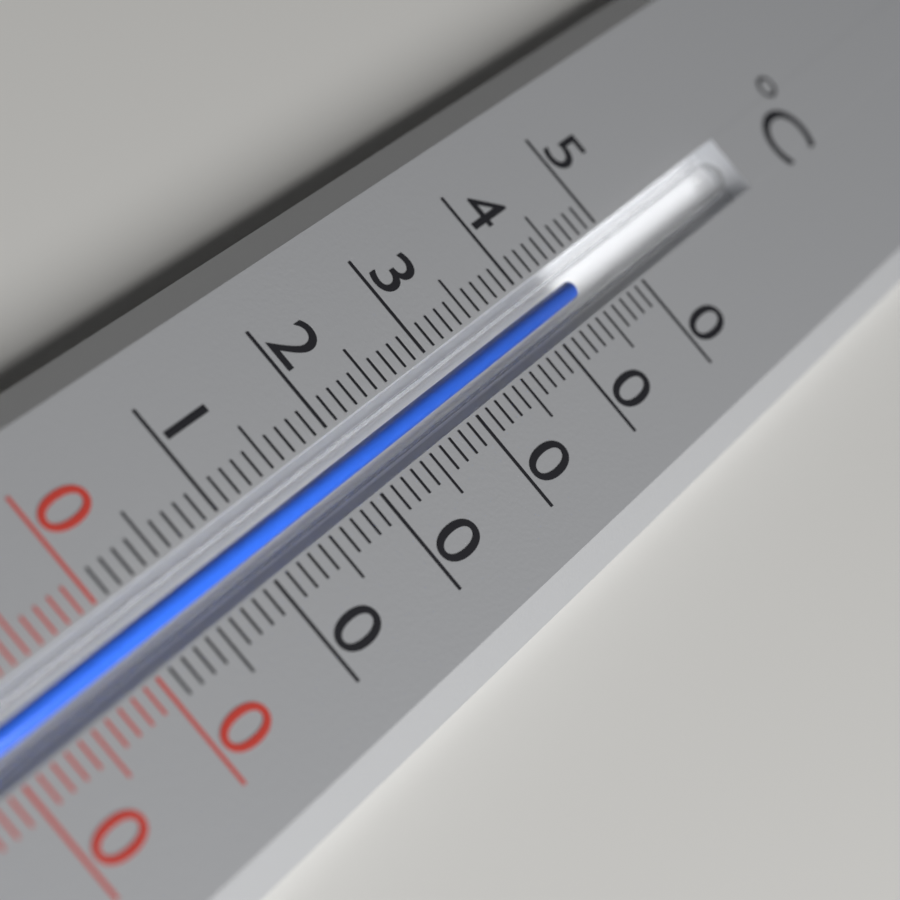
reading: 44 °C
